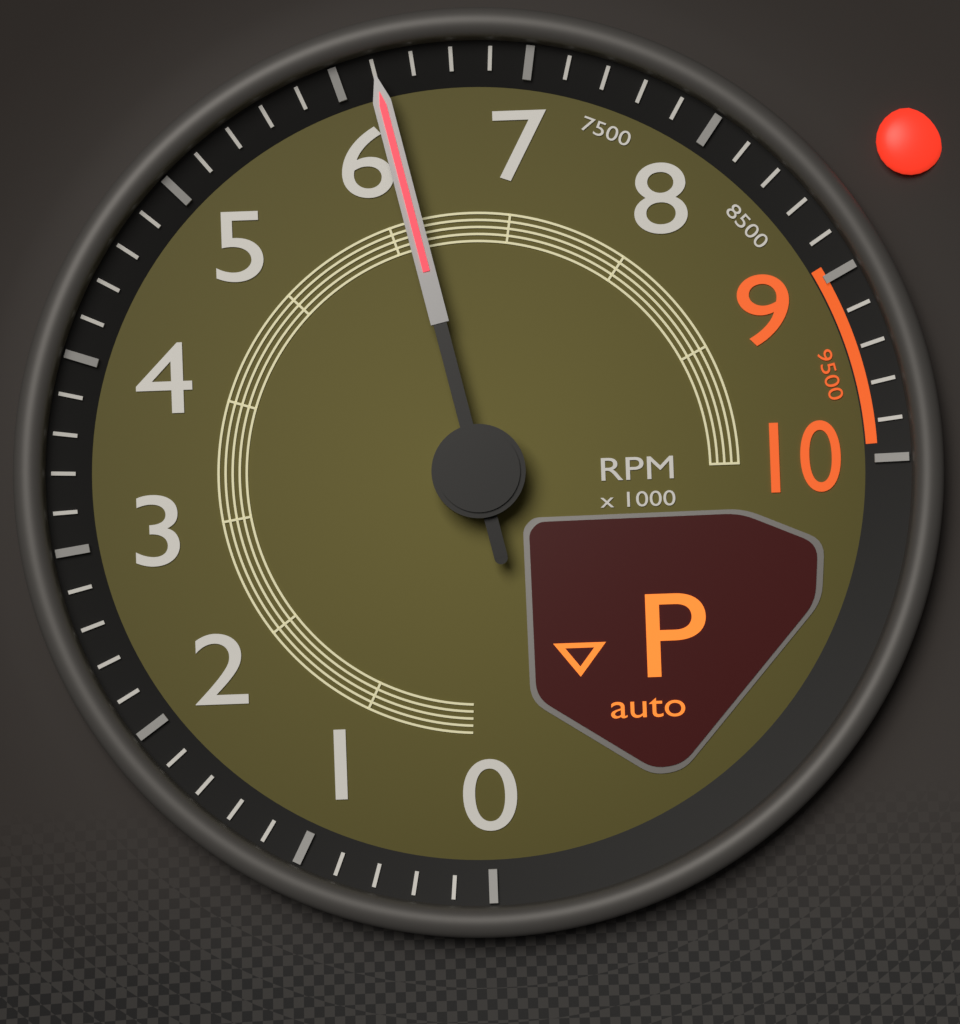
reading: 6200 RPM
